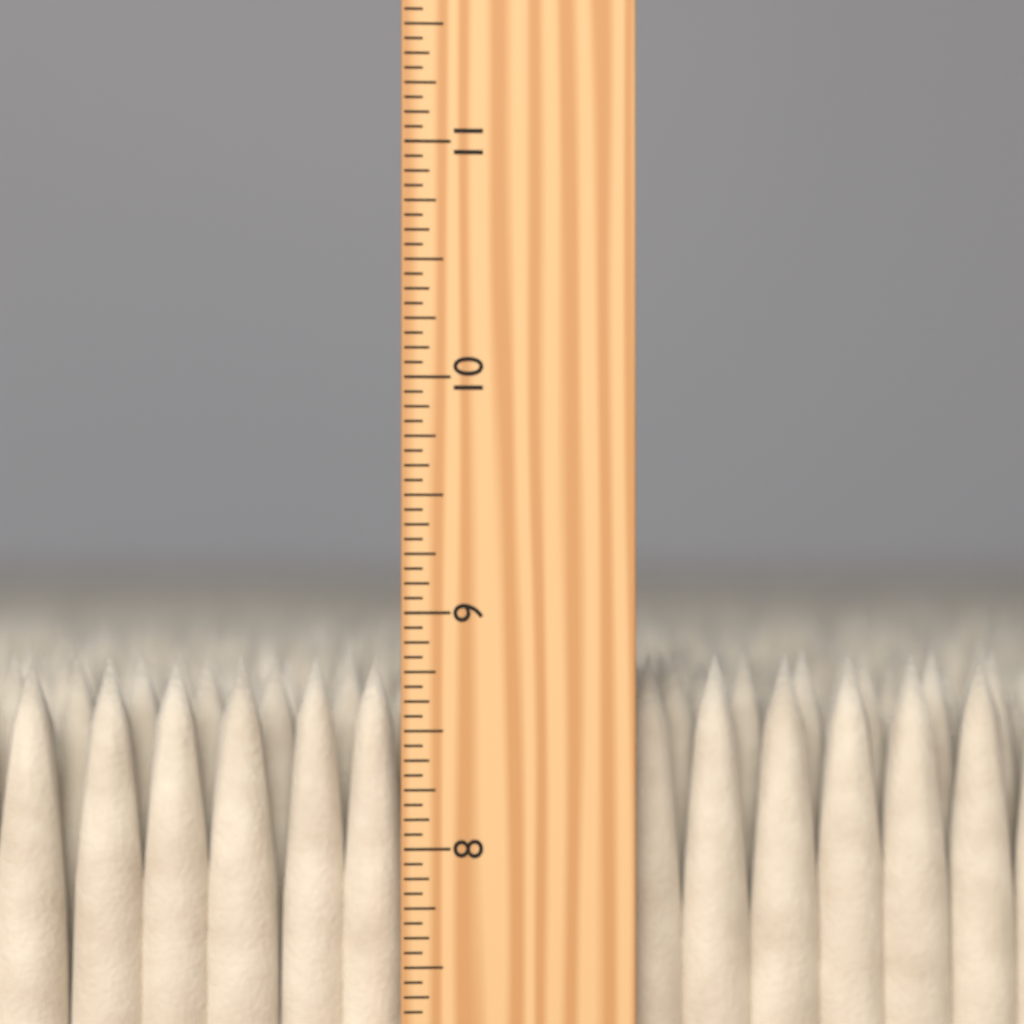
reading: 8.8125 inch
